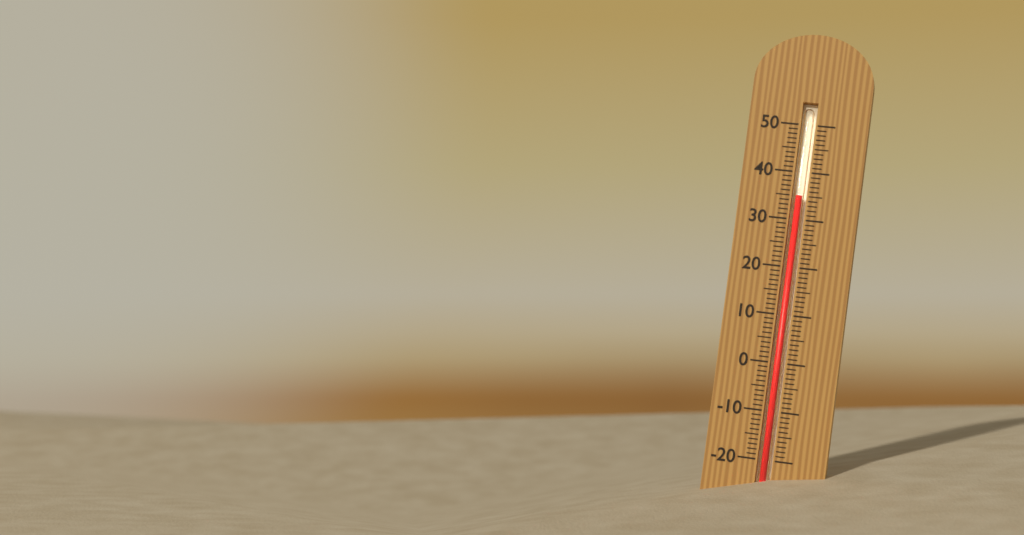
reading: 35 (no unit)
